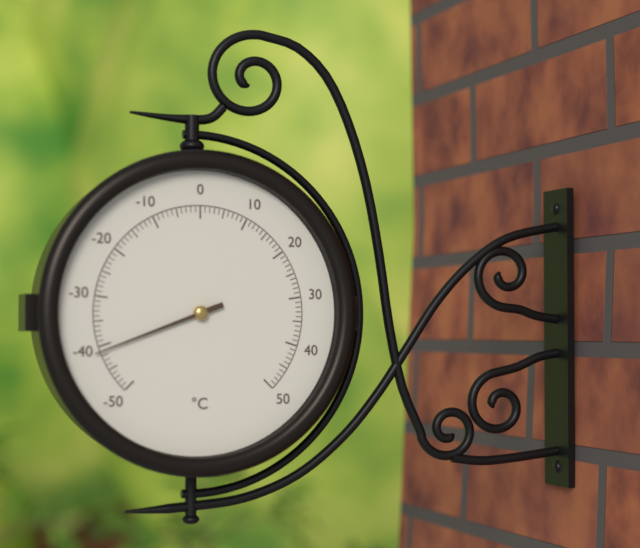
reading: -41 °C
